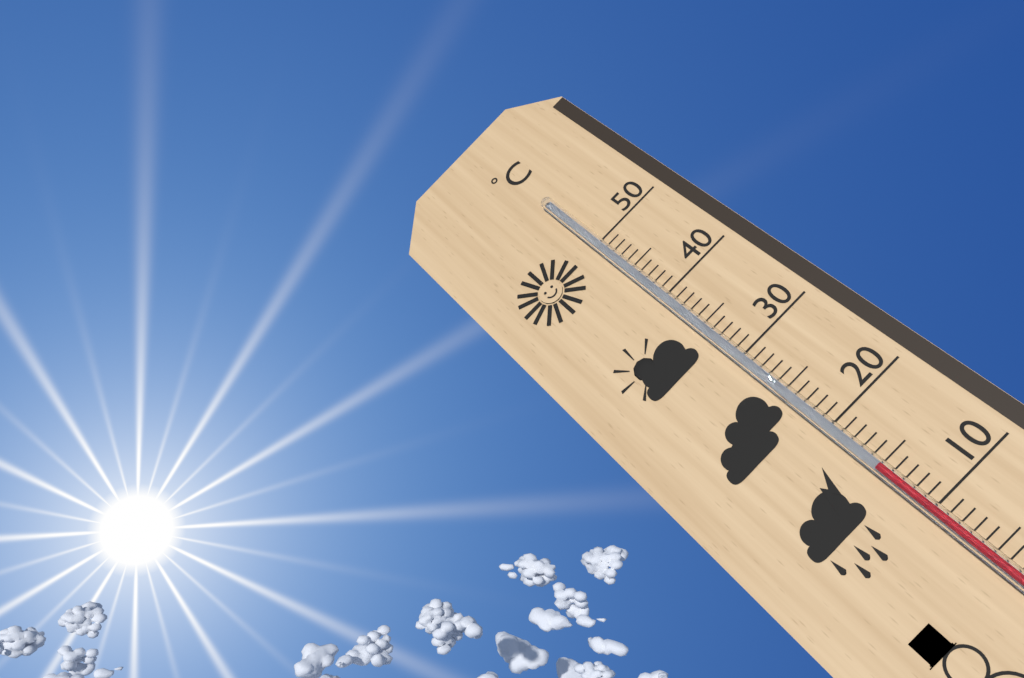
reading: 15 °C
